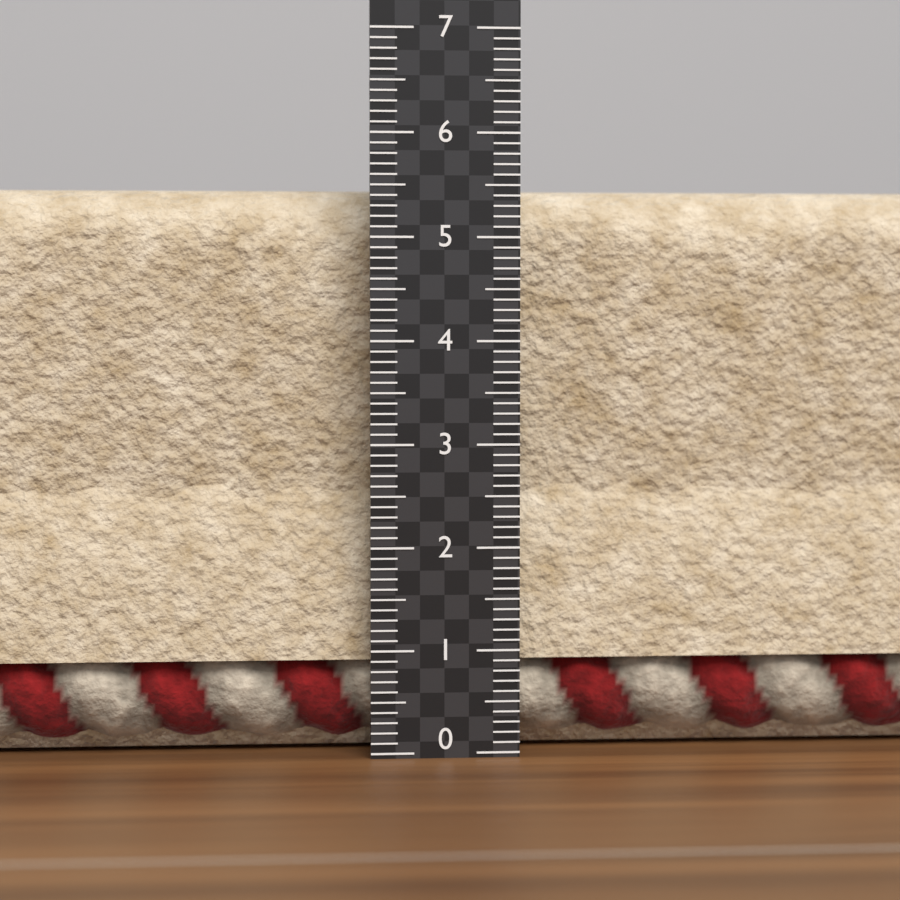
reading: 5.5 (no unit)
